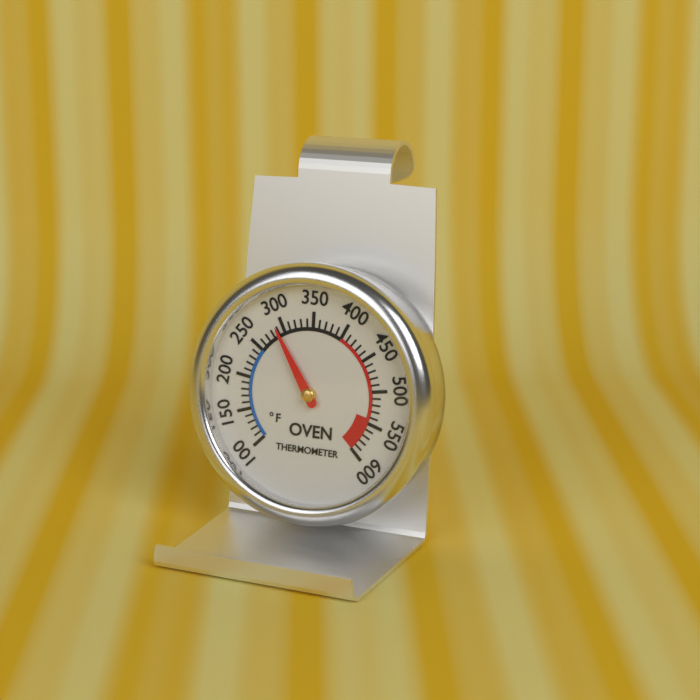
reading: 290 °F
